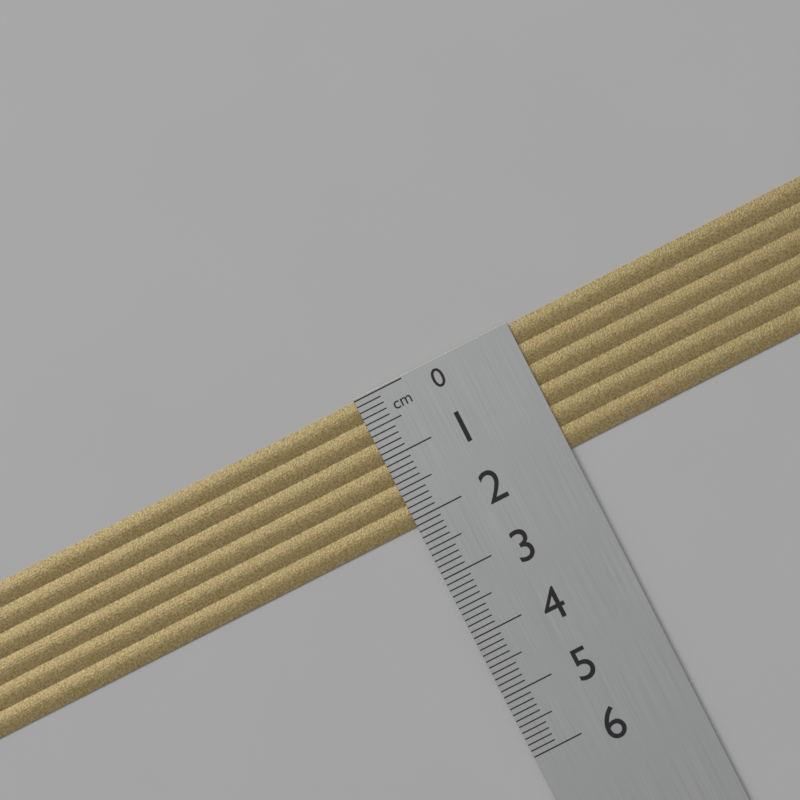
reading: 2.1 cm
